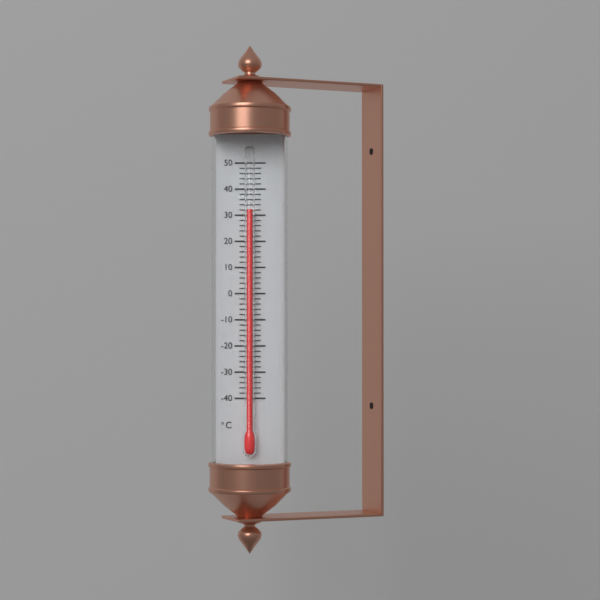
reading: 32 °C
